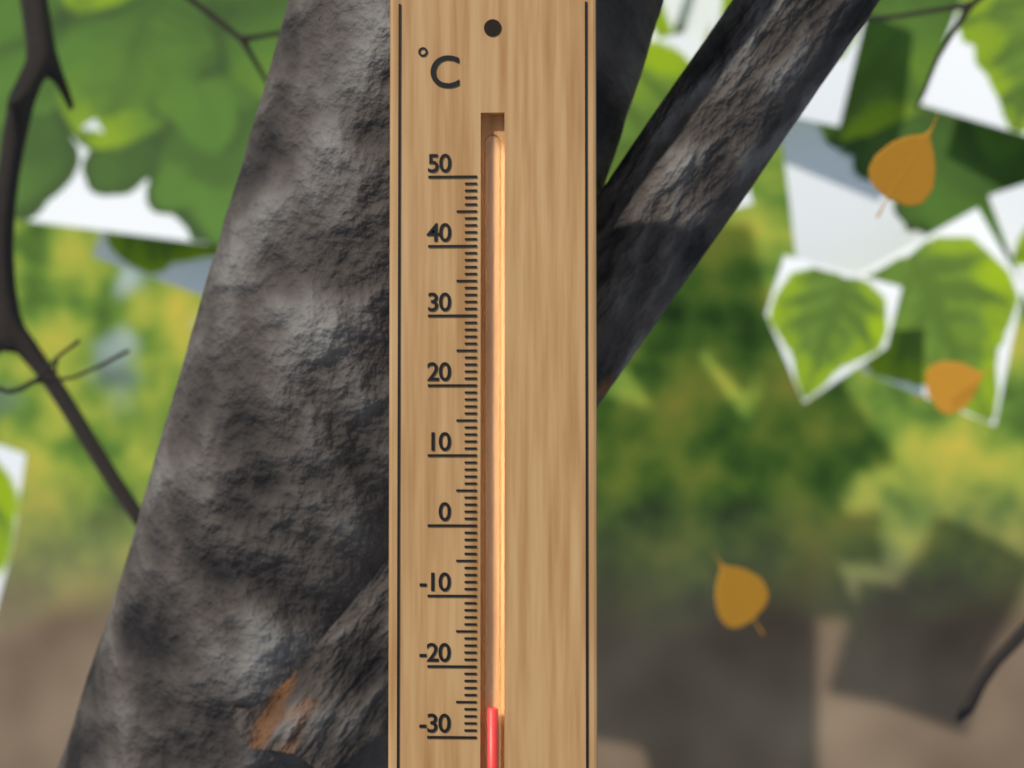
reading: -26 °C
